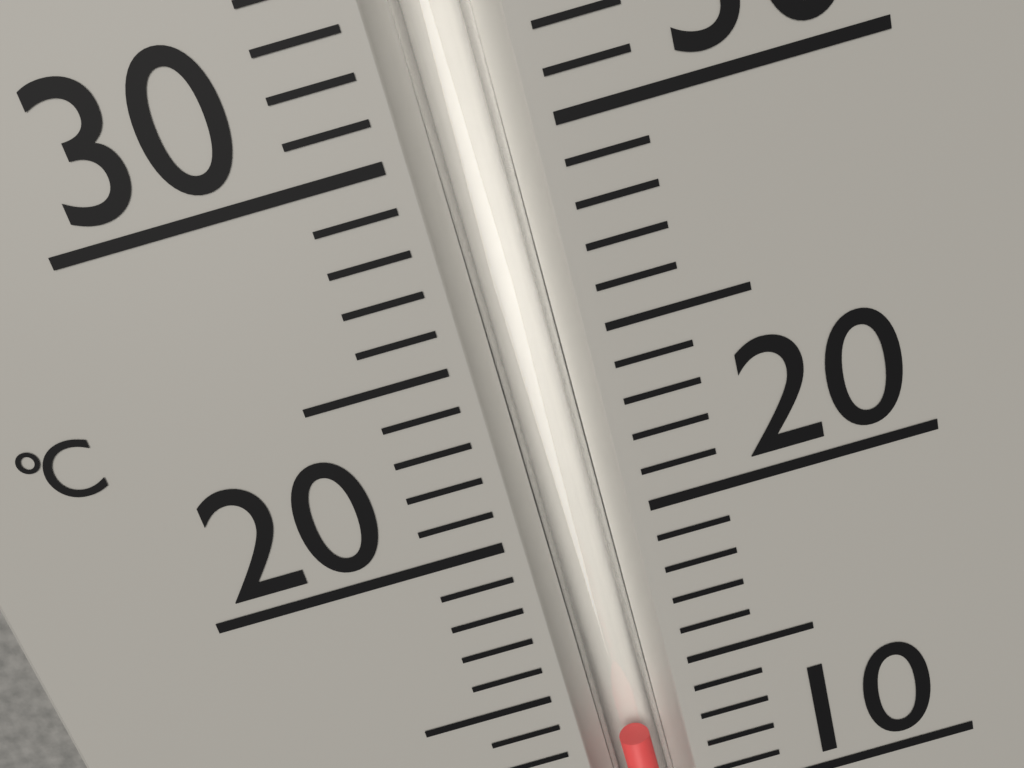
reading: 13 °C
